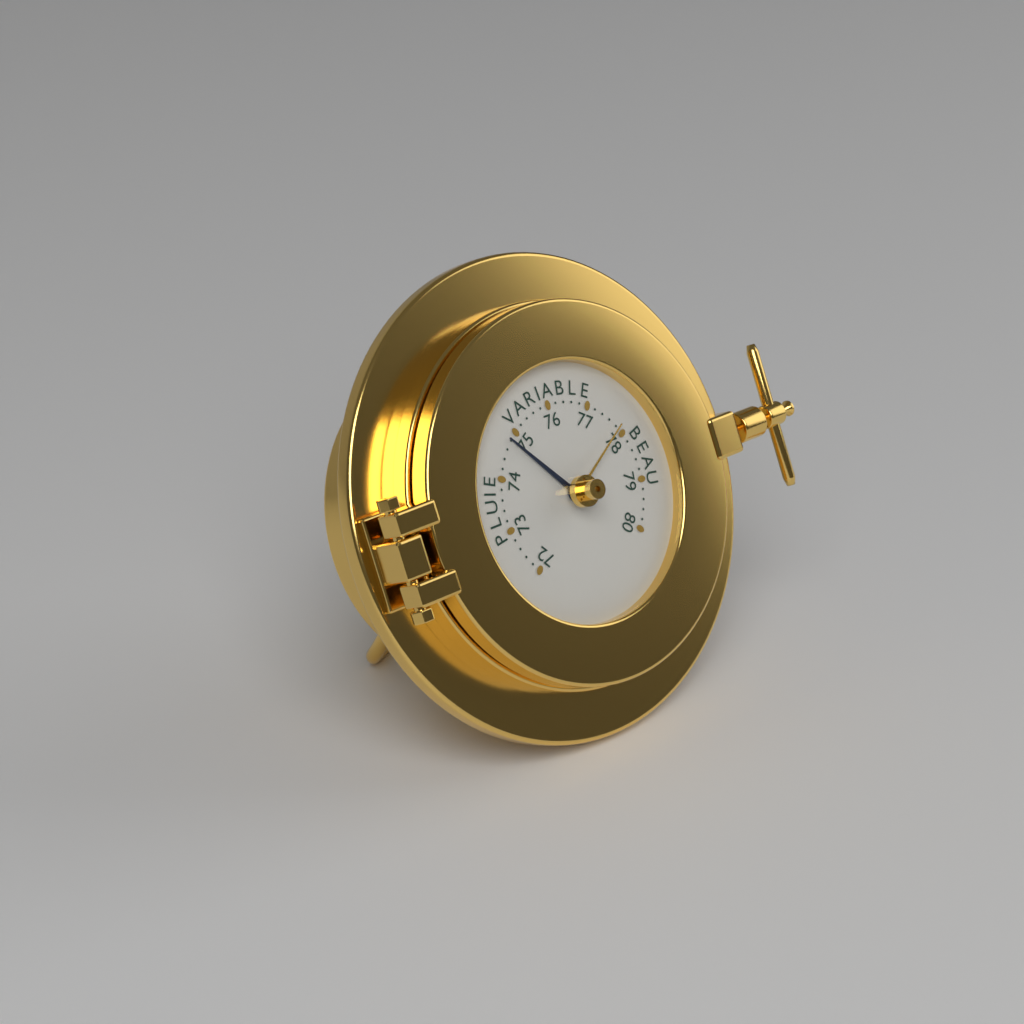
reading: 74.8 (no unit)
